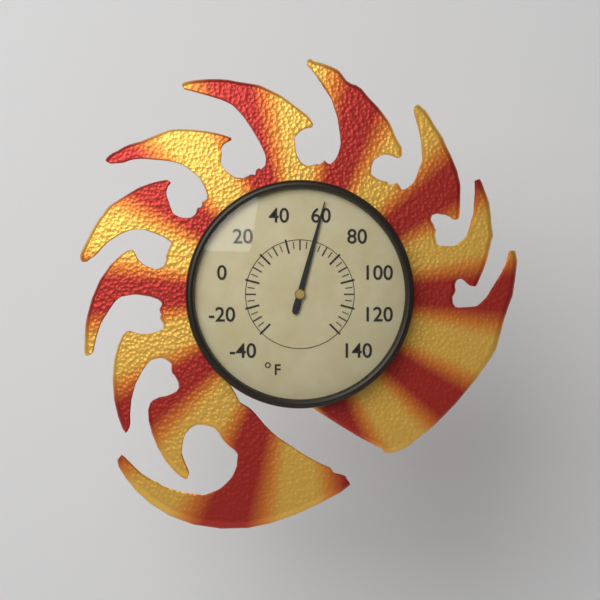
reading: 60 °F
